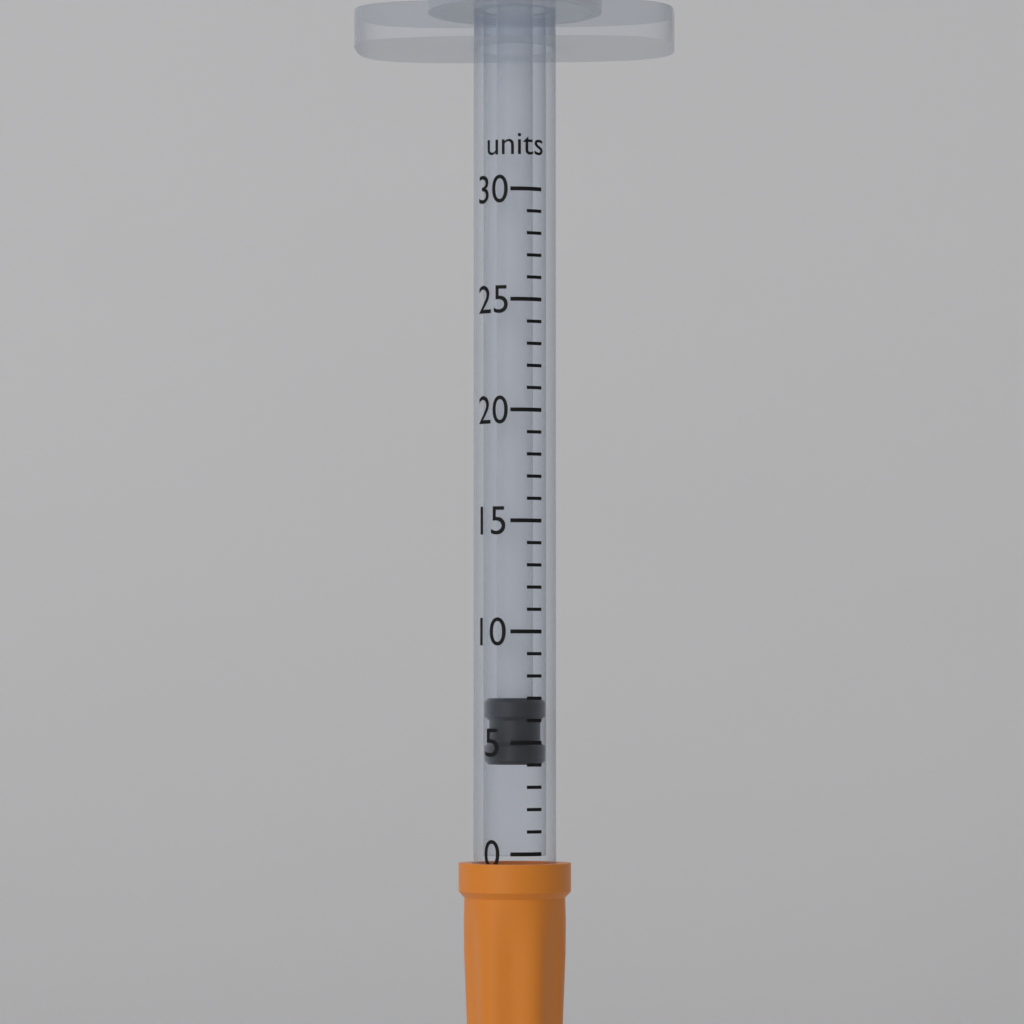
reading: 4 units
